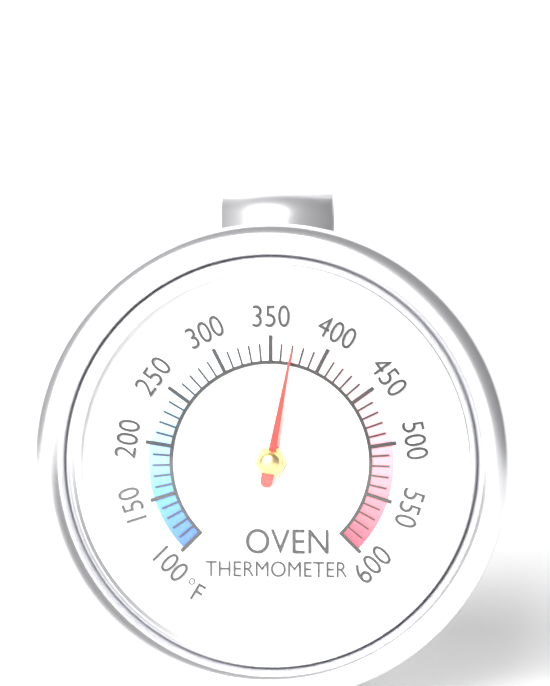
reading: 370 °F
